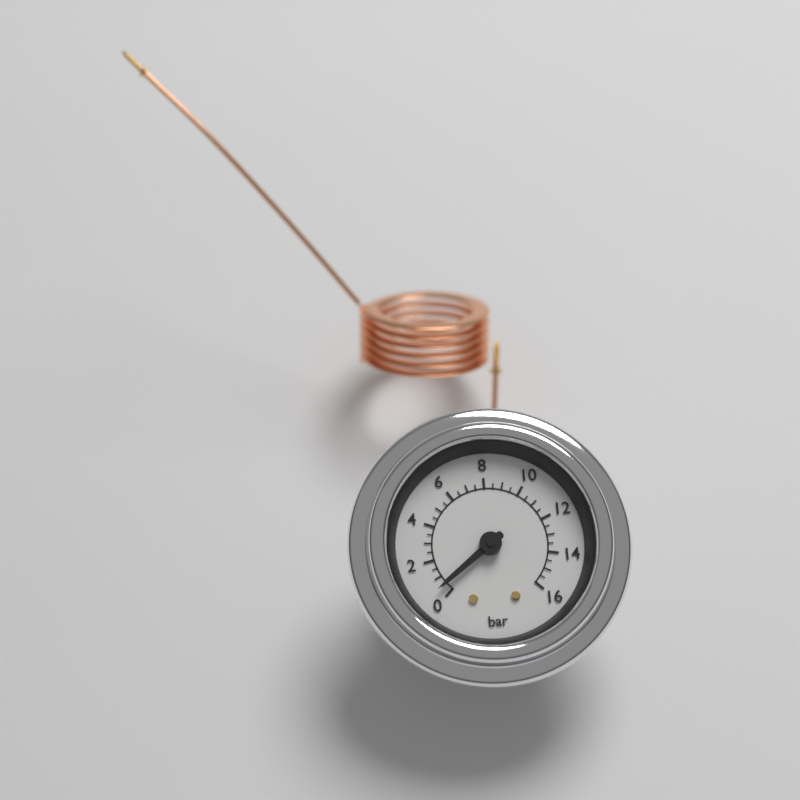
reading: 0.5 bar
